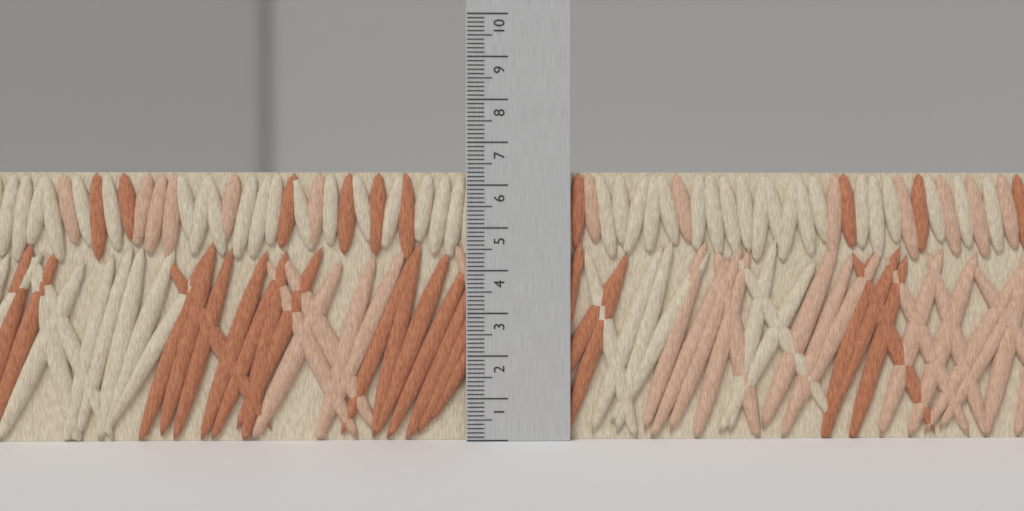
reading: 6.3 (no unit)
